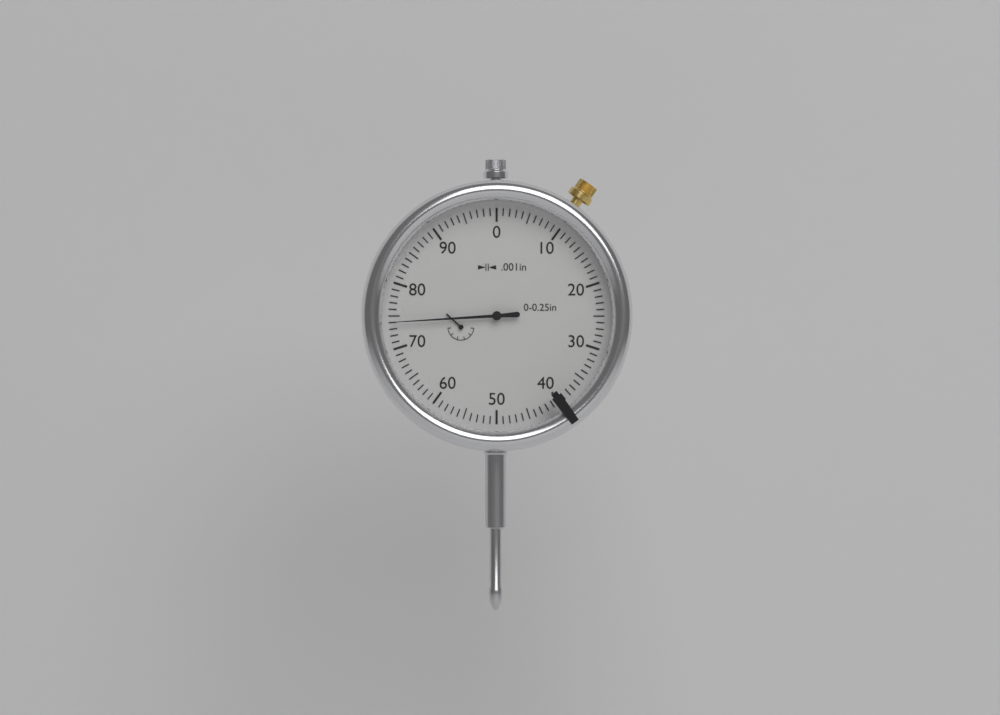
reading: 0.074 in
